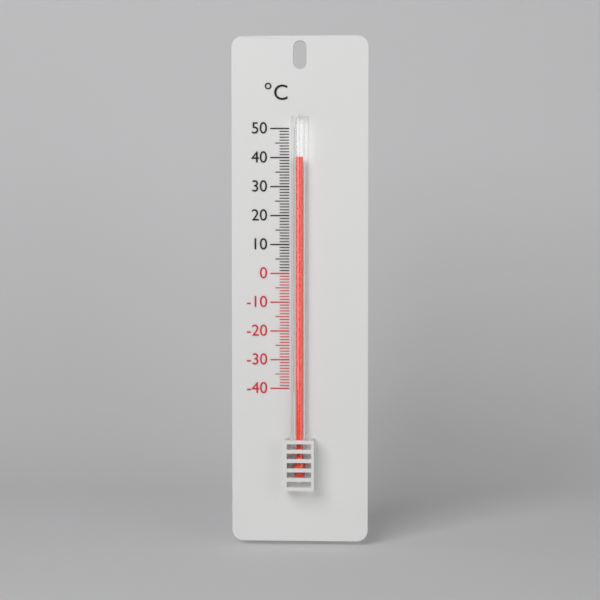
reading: 40 °C
